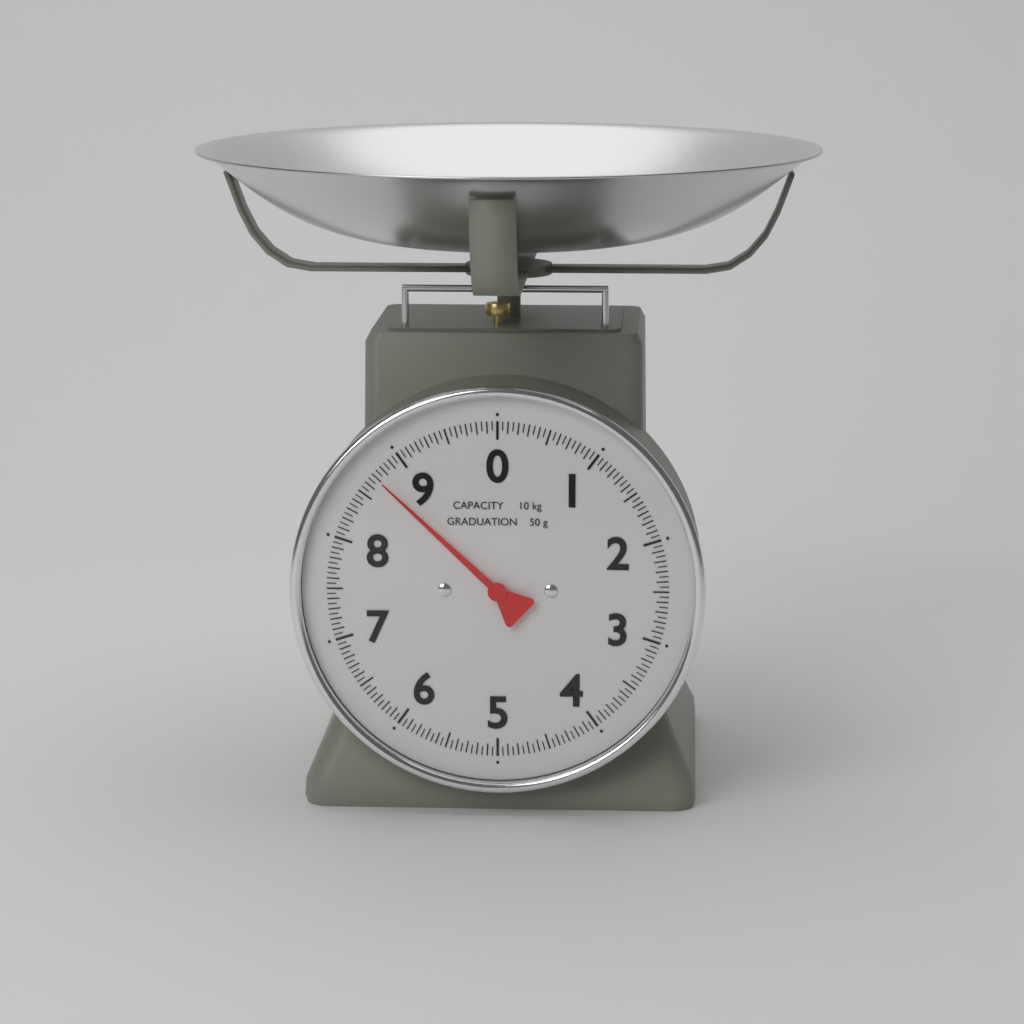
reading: 8.70 kg
